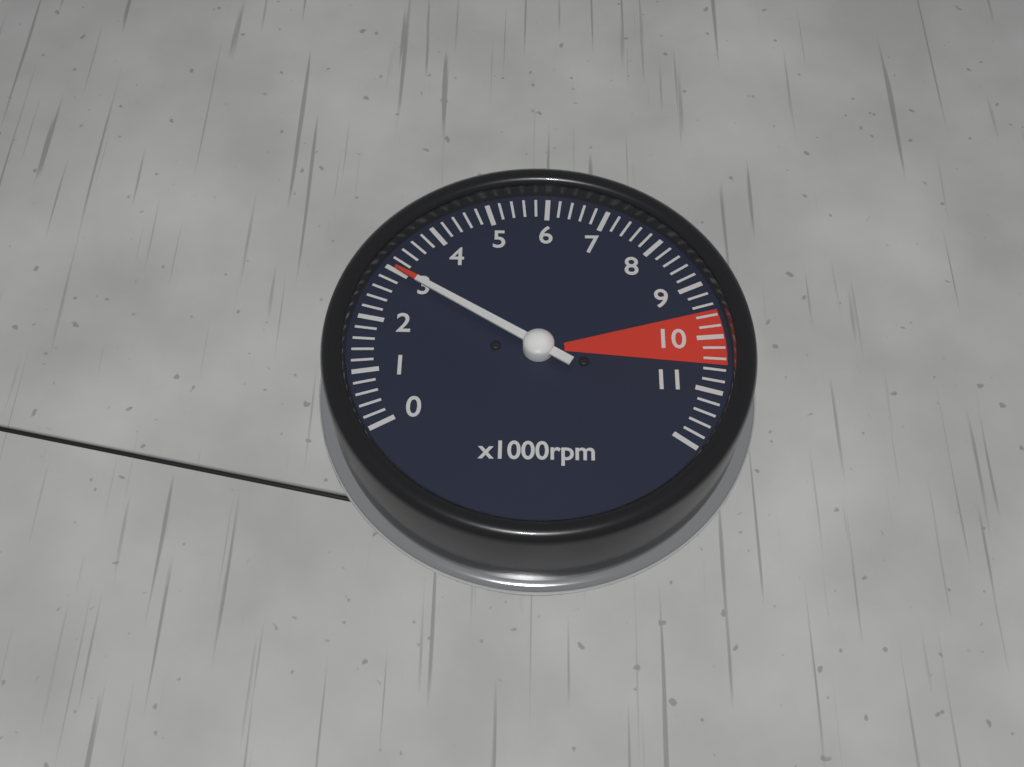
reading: 3000 rpm
